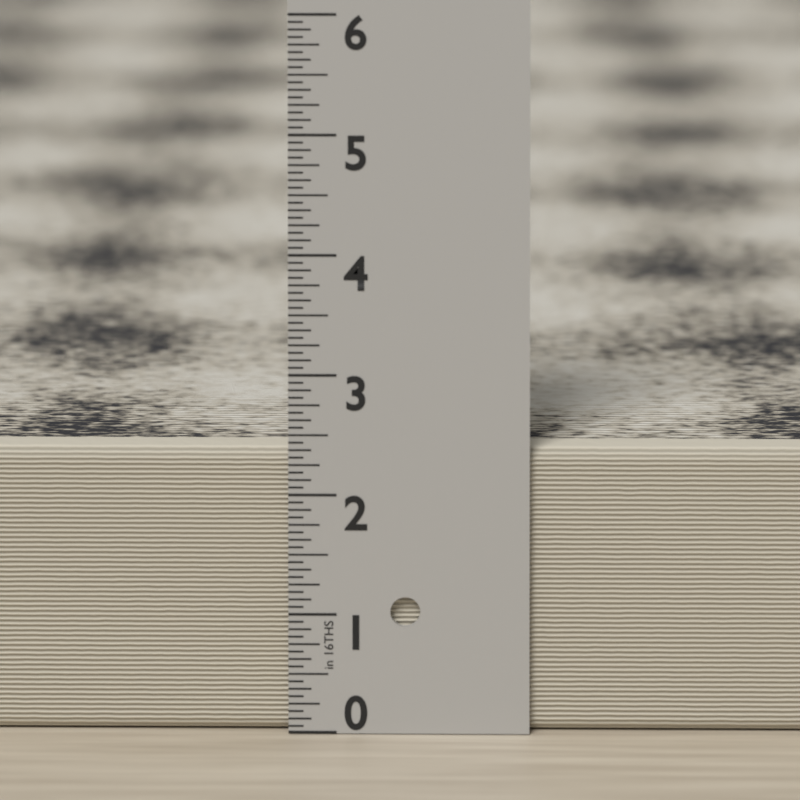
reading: 2.3750 in
